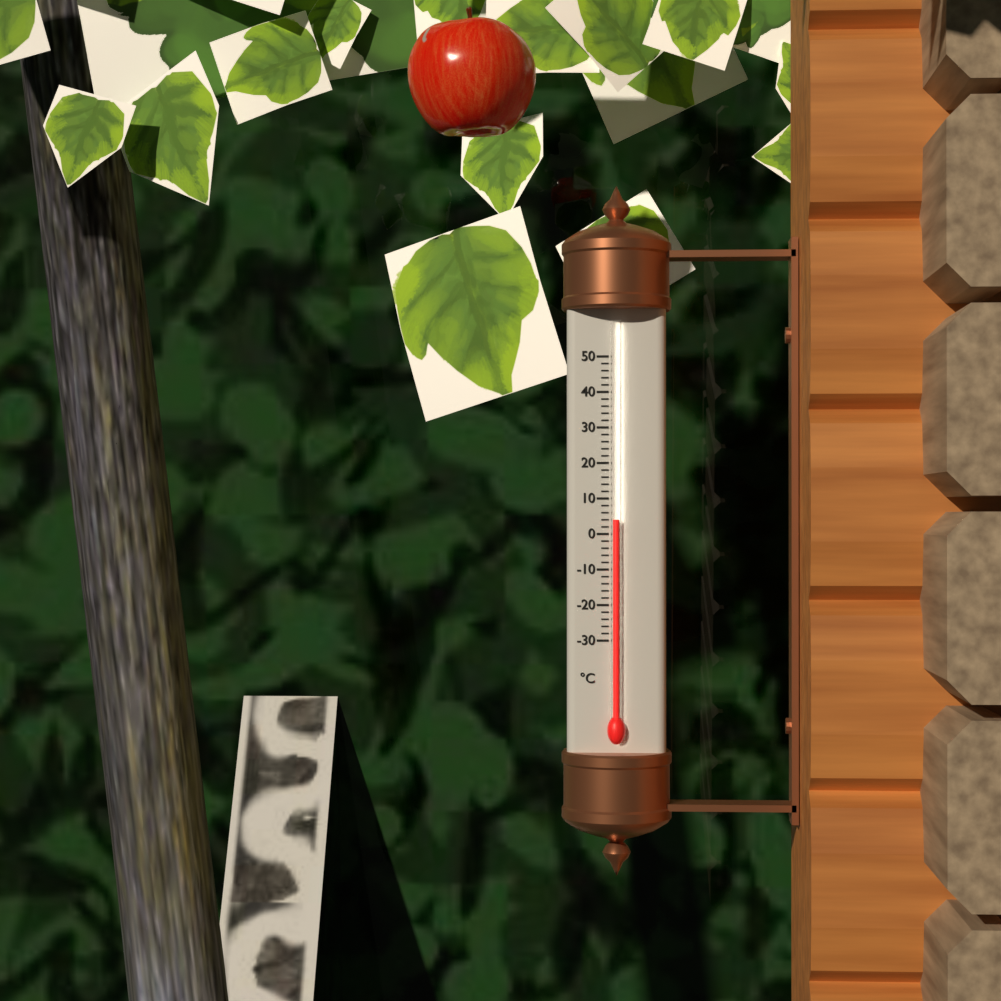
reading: 4 °C
